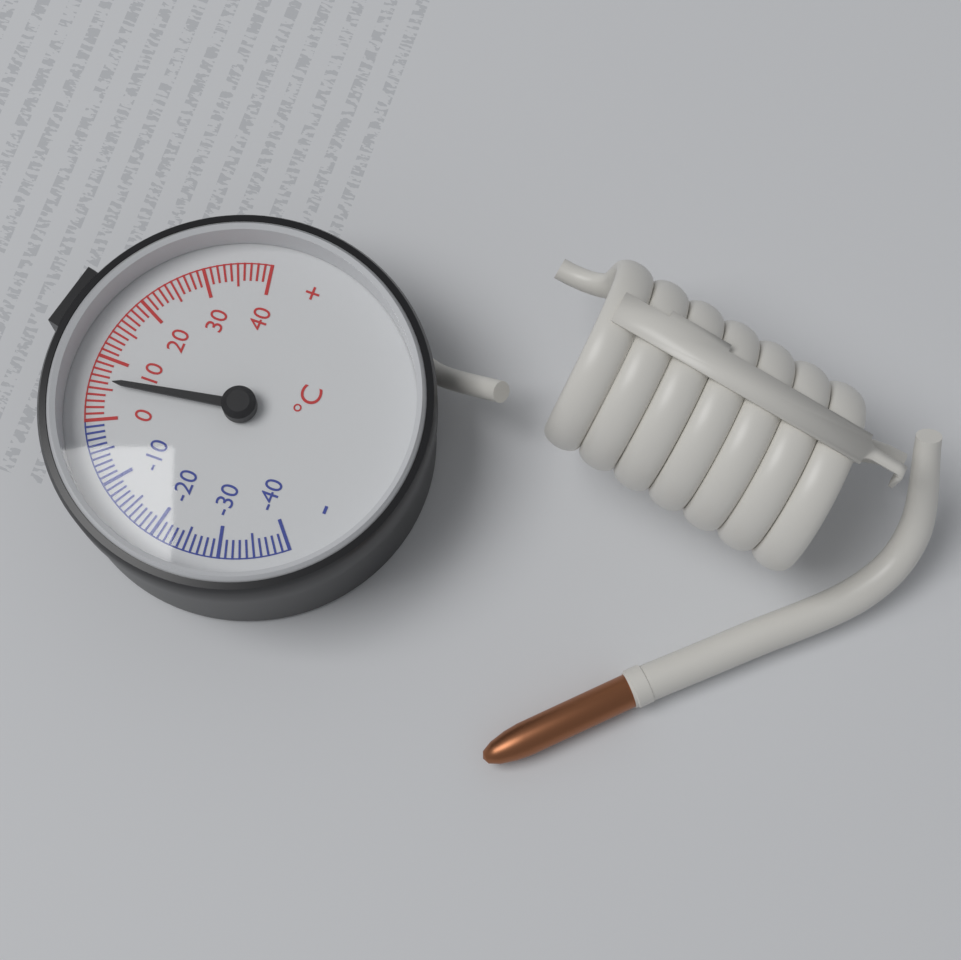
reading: 6 °C
